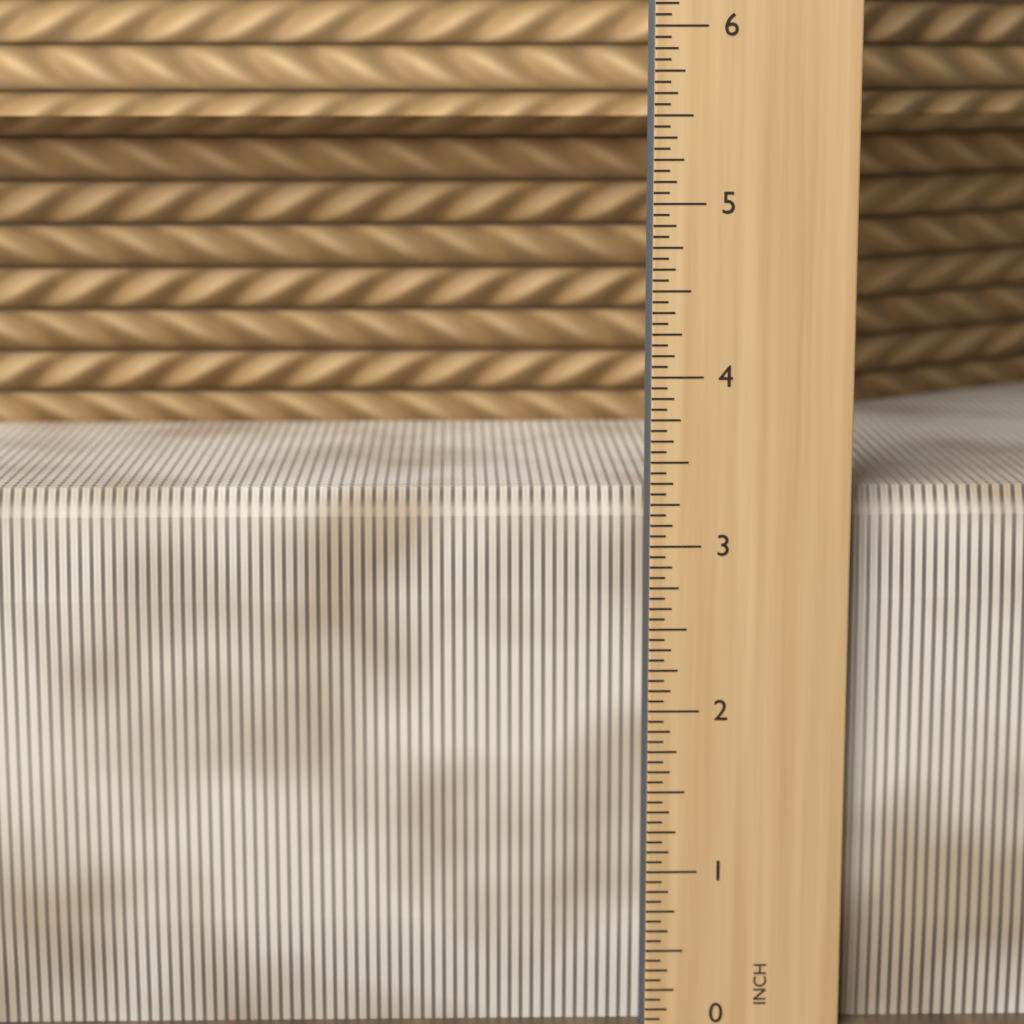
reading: 3.3125 in
